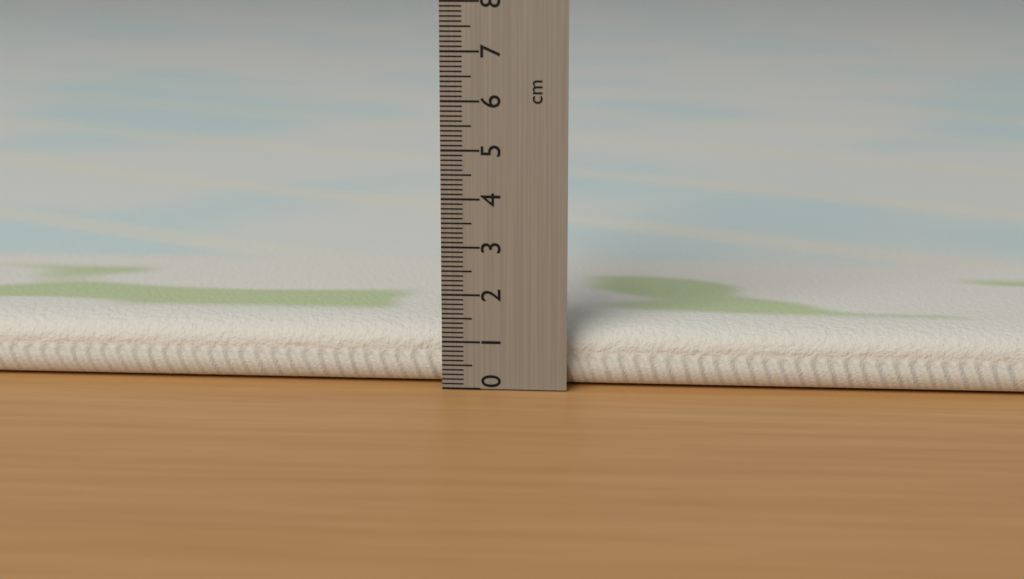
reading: 1.3 cm
